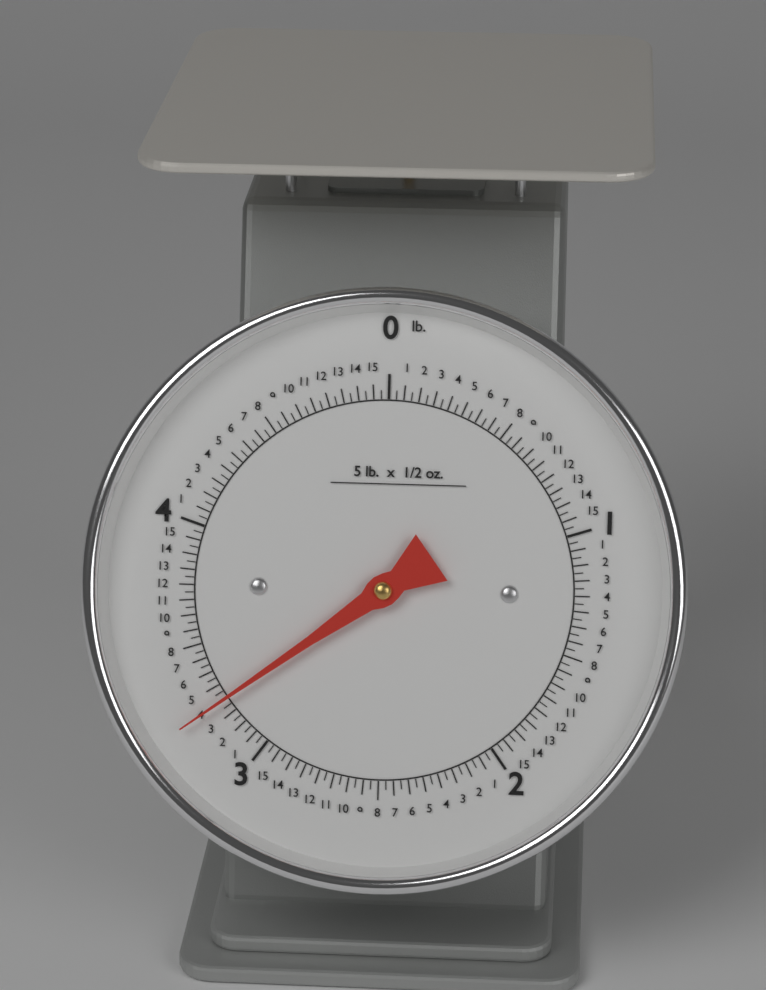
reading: 3.25000 lb
